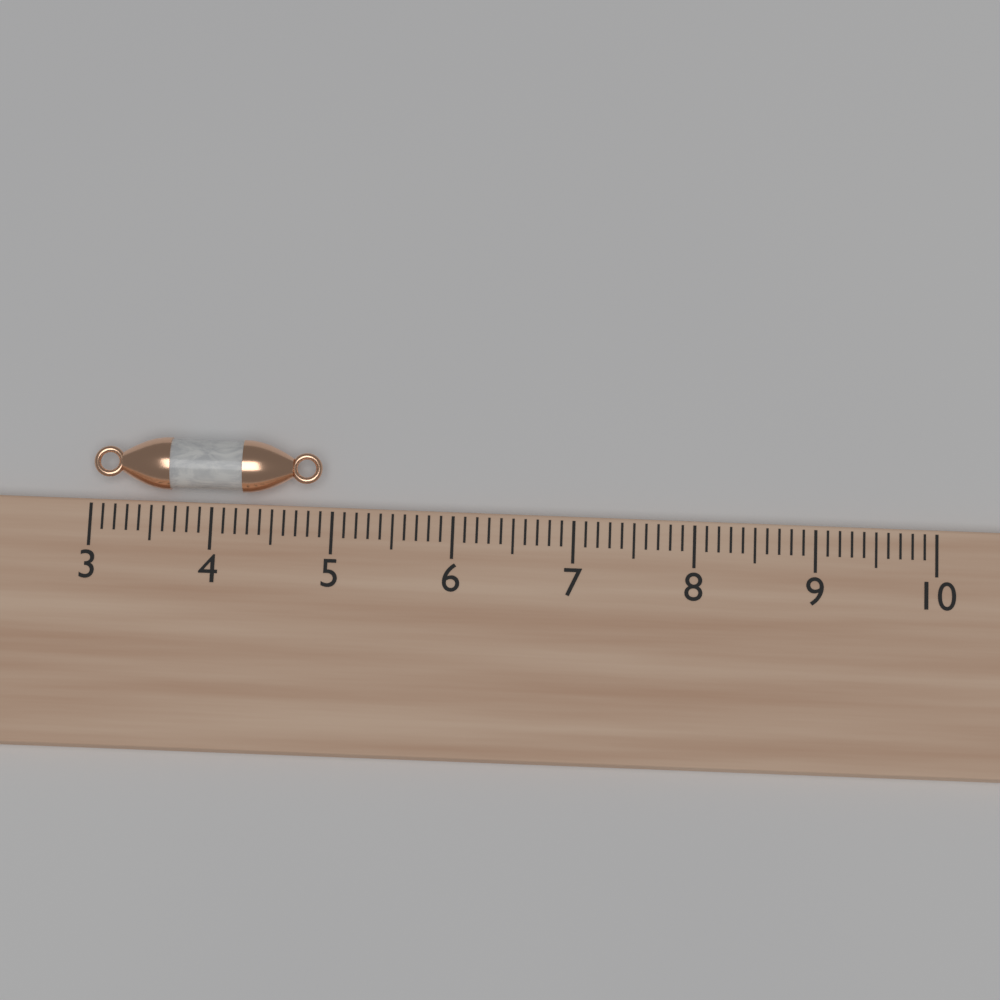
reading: 4.9 (no unit)
